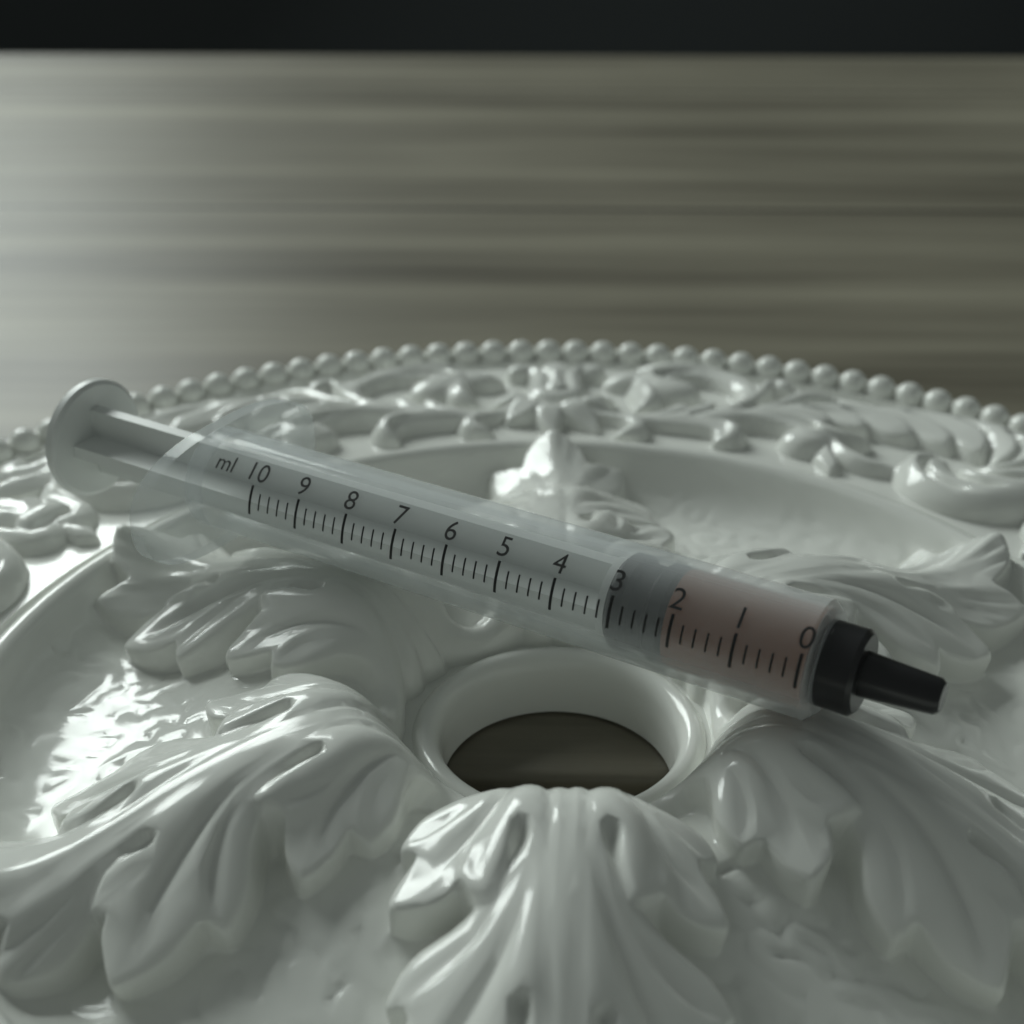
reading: 2.2 ml
